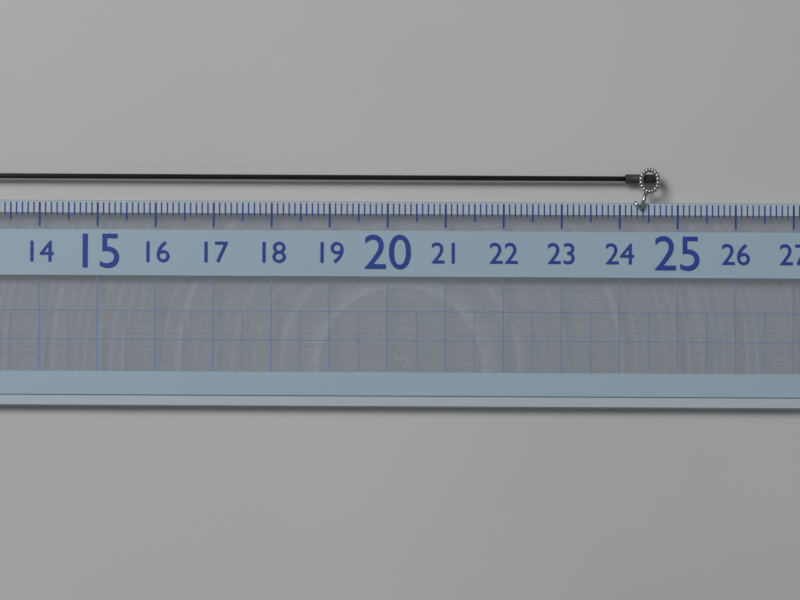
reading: 24.7 (no unit)
